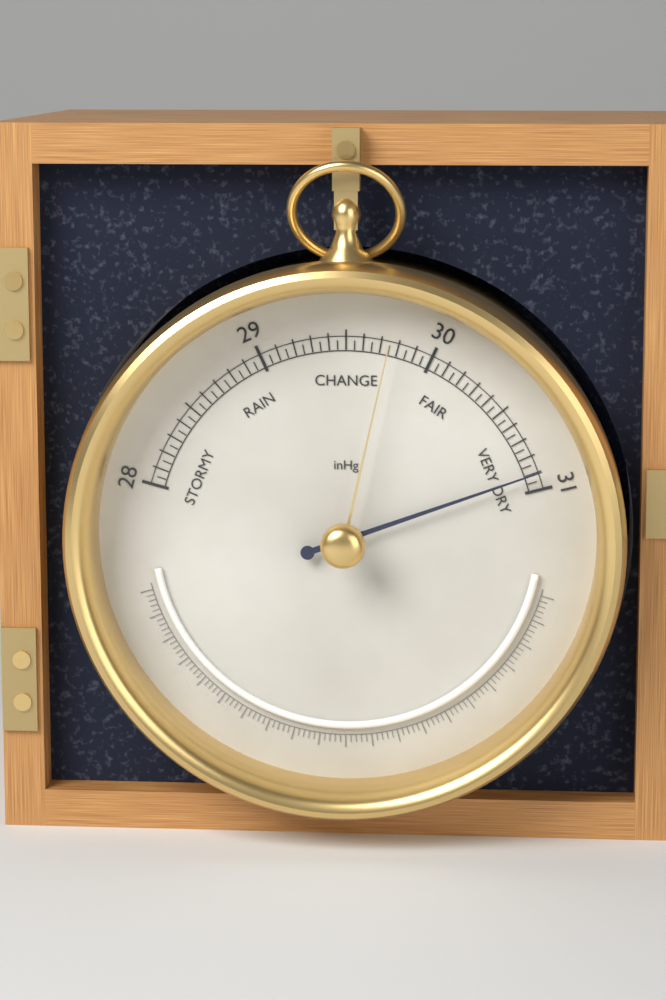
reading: 30.90 inHg
